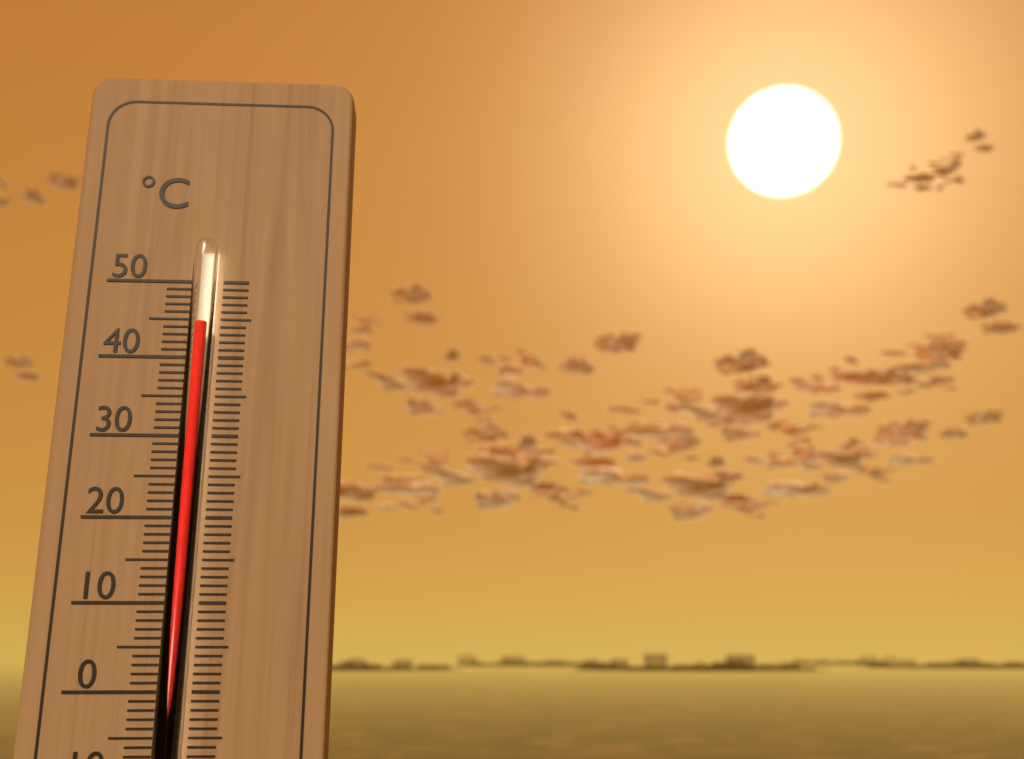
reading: 44 °C
